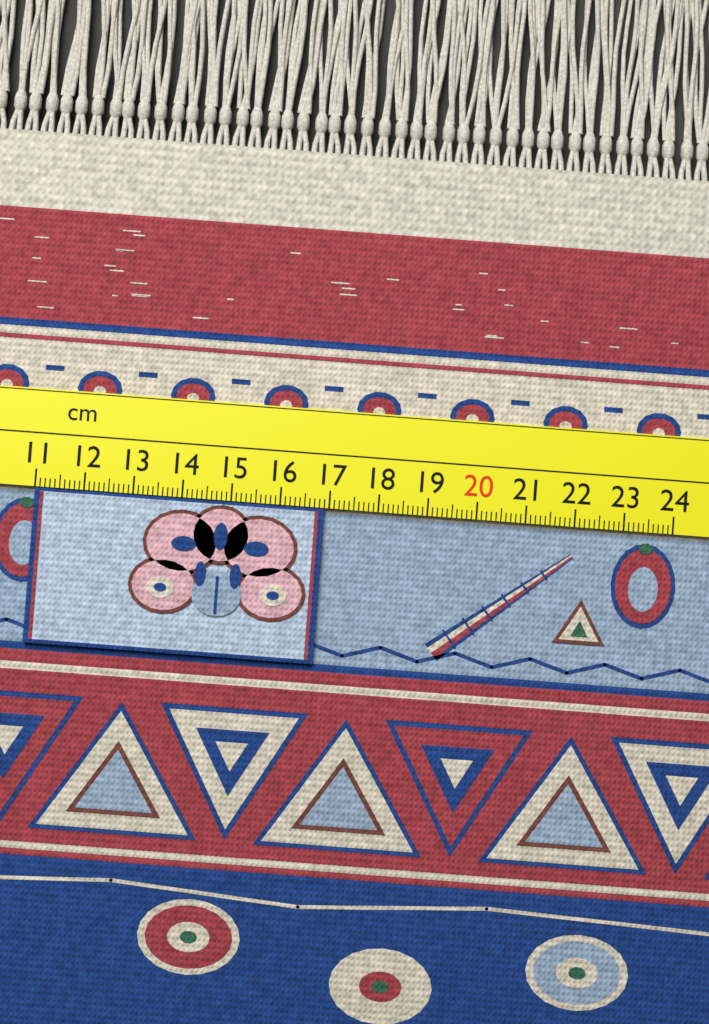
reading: 16.9 cm
